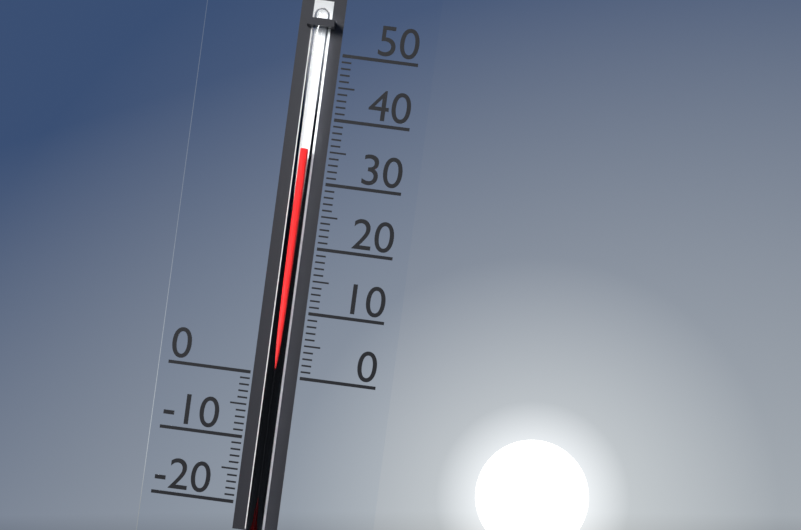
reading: 35 (no unit)
